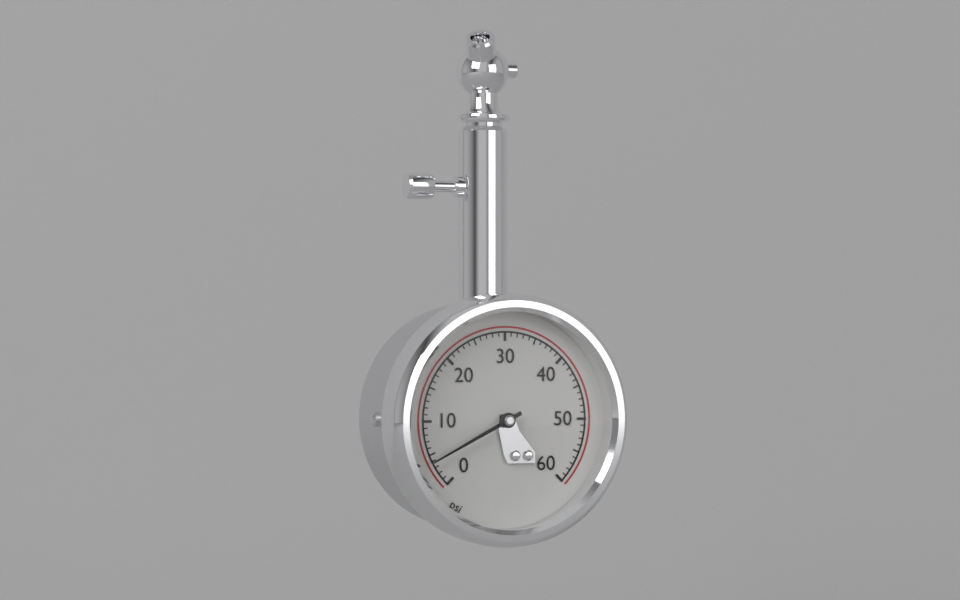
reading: 4 psi
